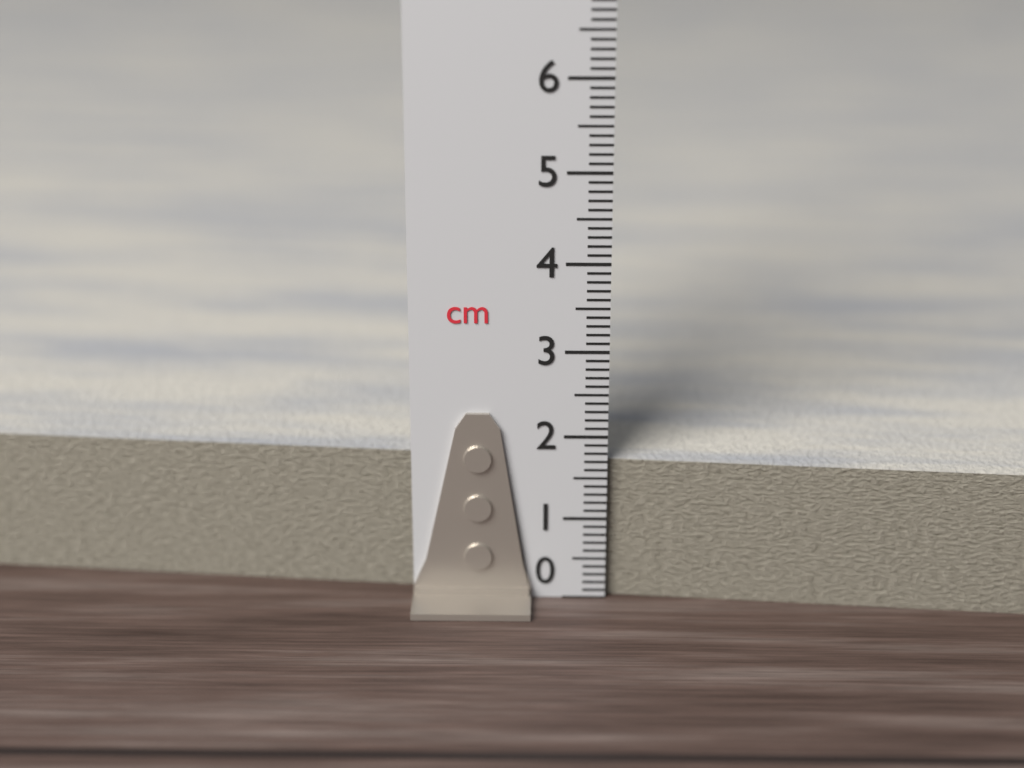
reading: 1.7 cm
